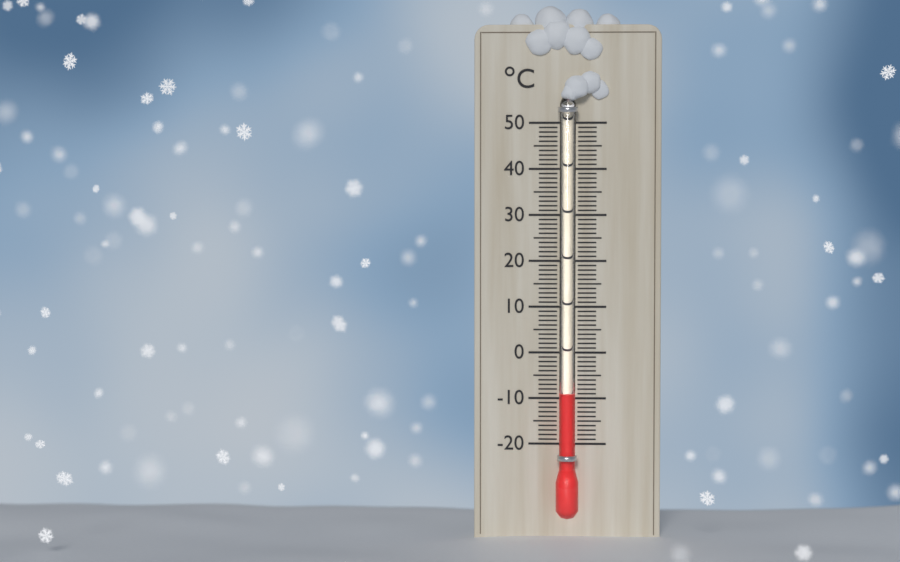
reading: -9 °C
